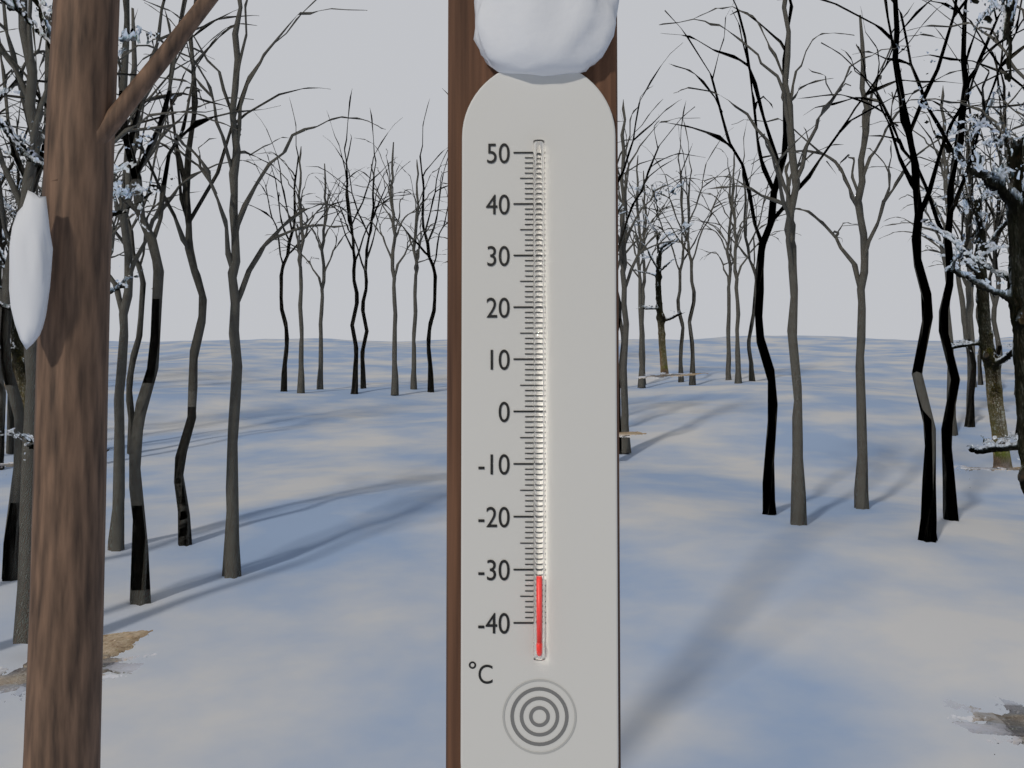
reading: -31 °C
